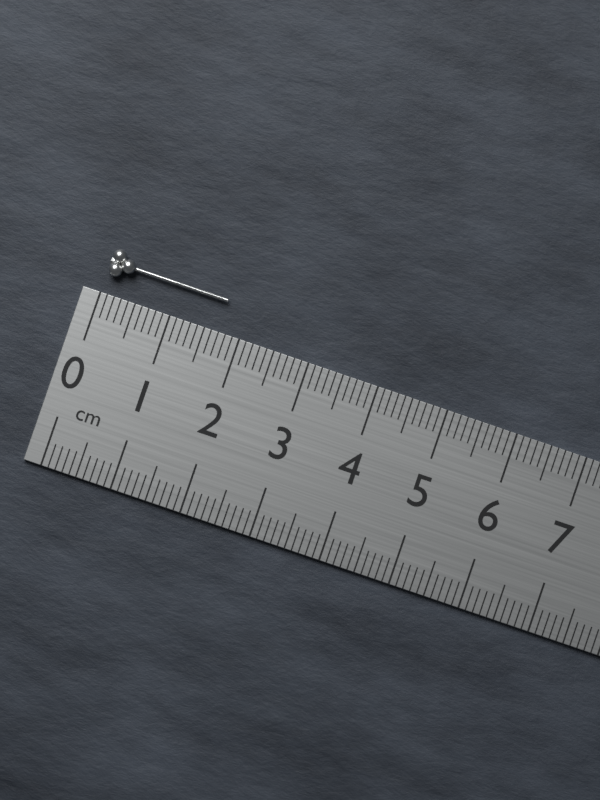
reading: 1.7 cm
